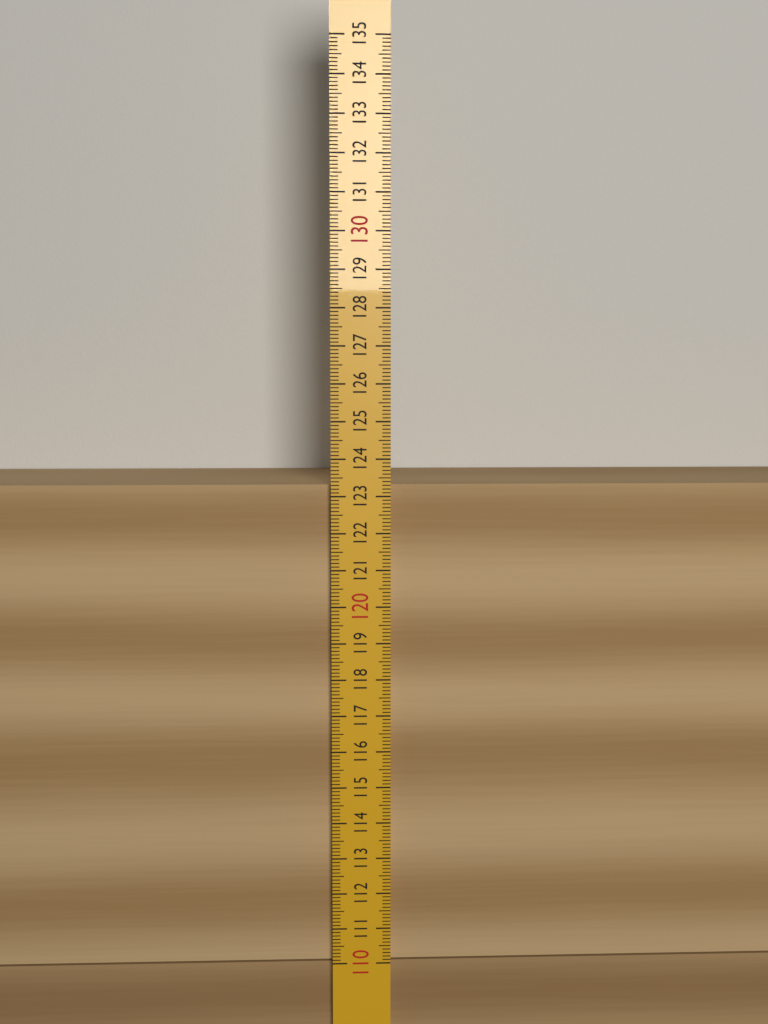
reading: 123.3 (no unit)
